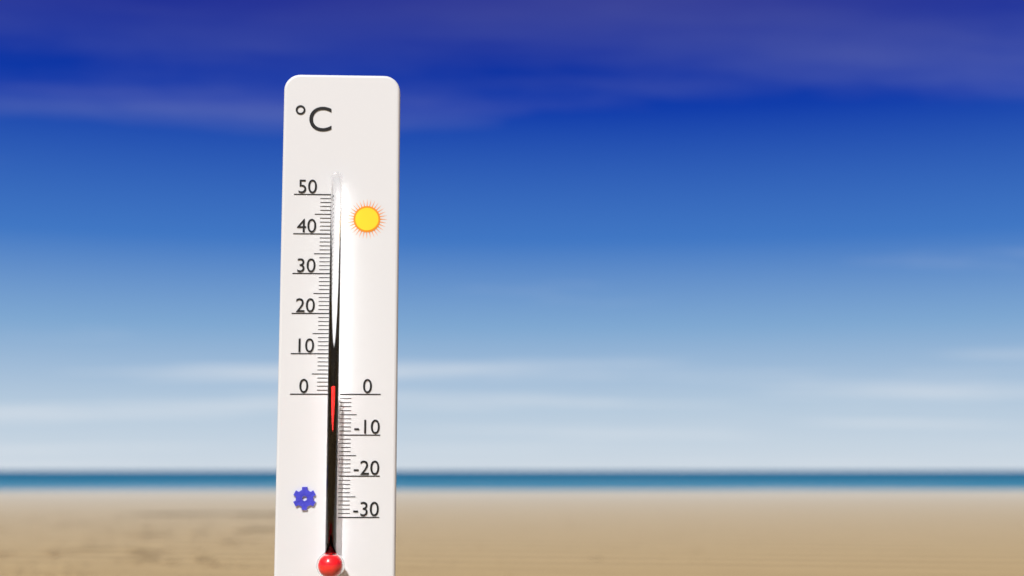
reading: 2 °C
